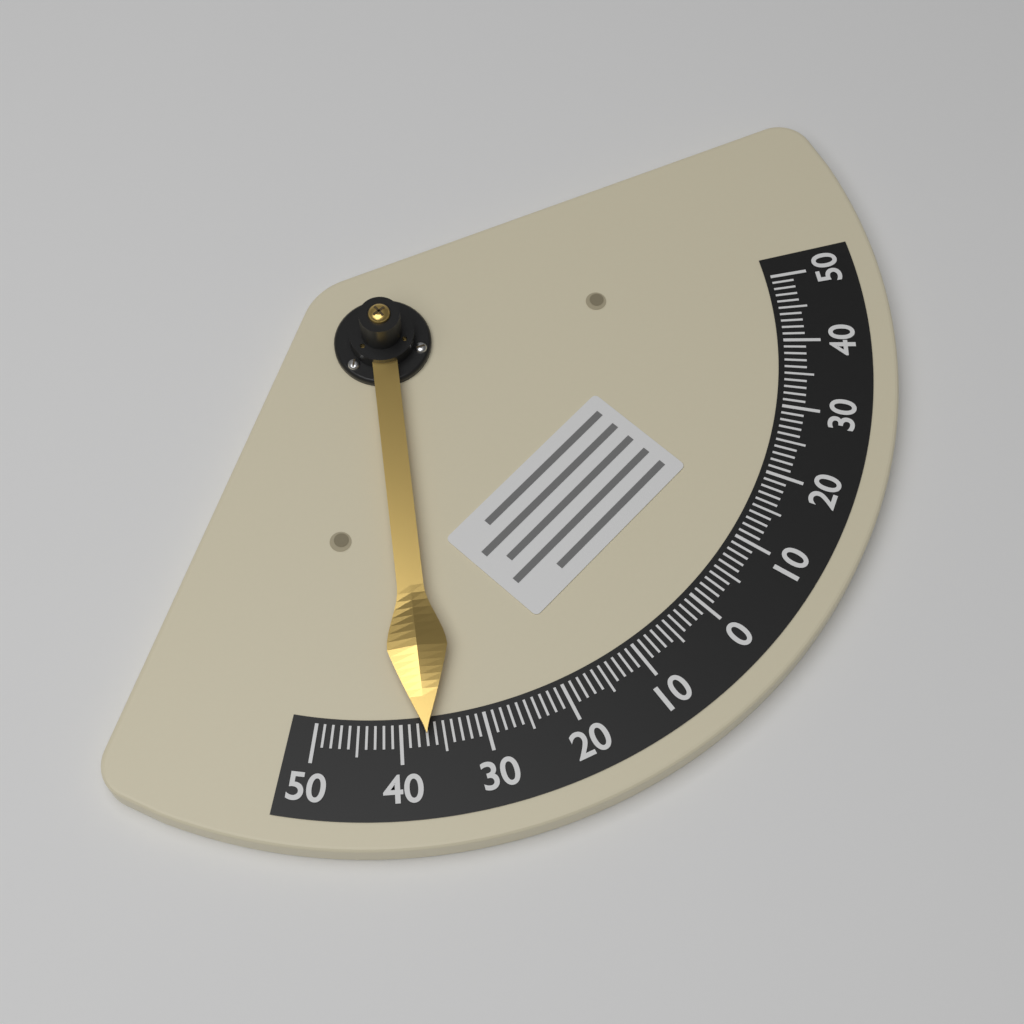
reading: -37 (no unit)
